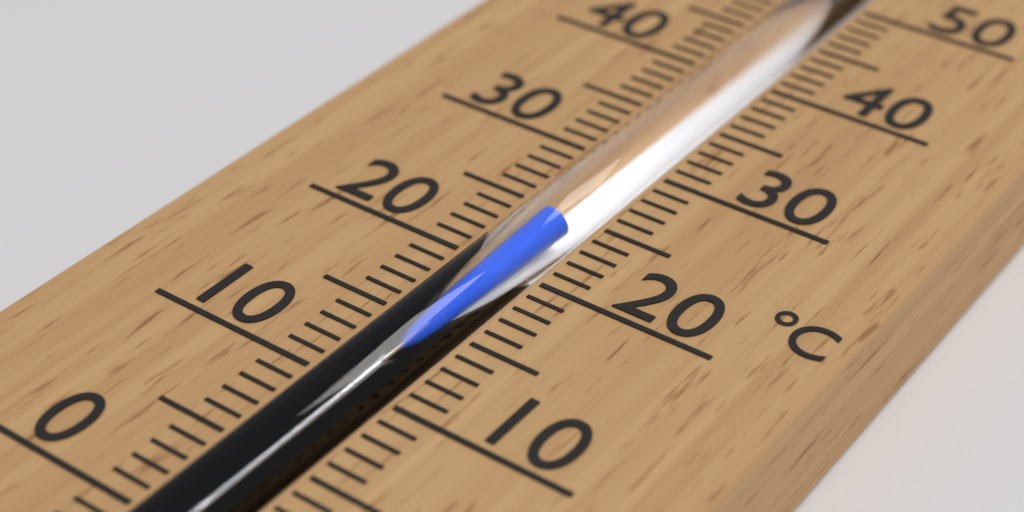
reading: 24 °C
